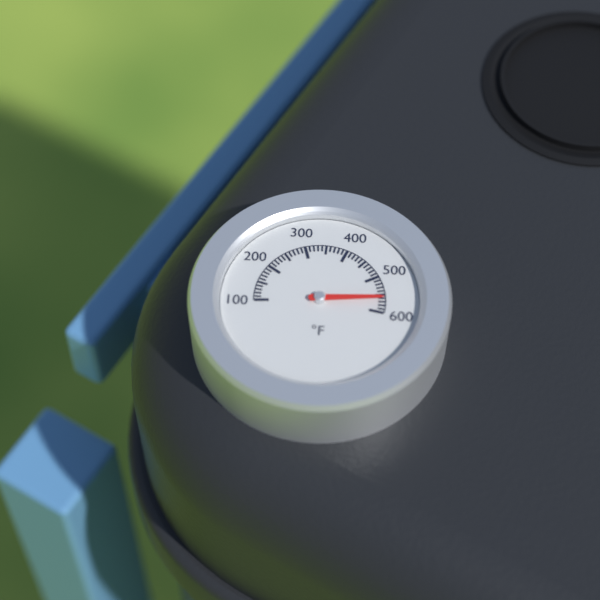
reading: 560 °F
